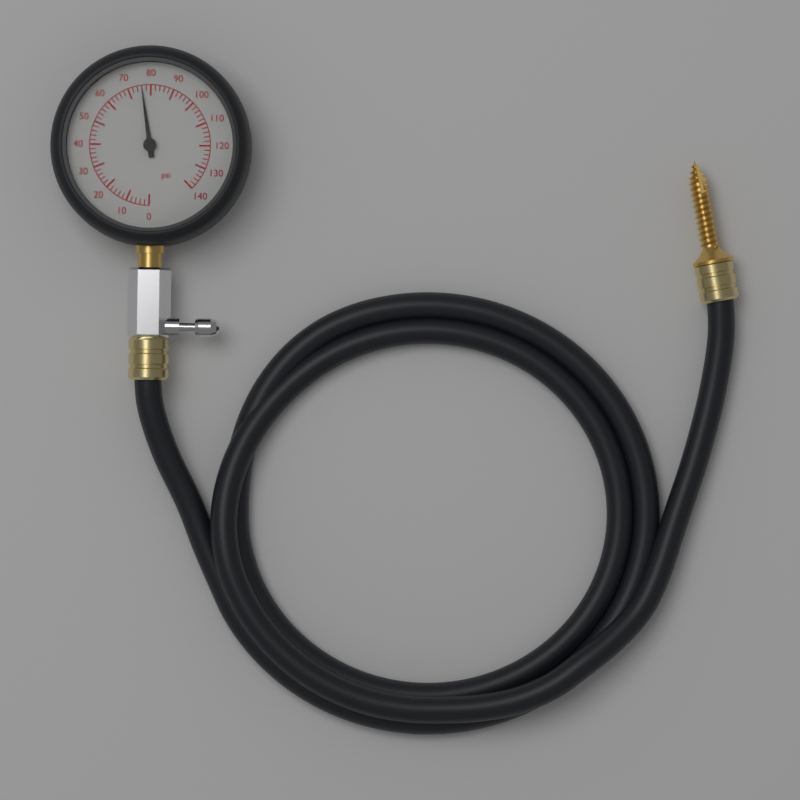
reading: 76 psi
